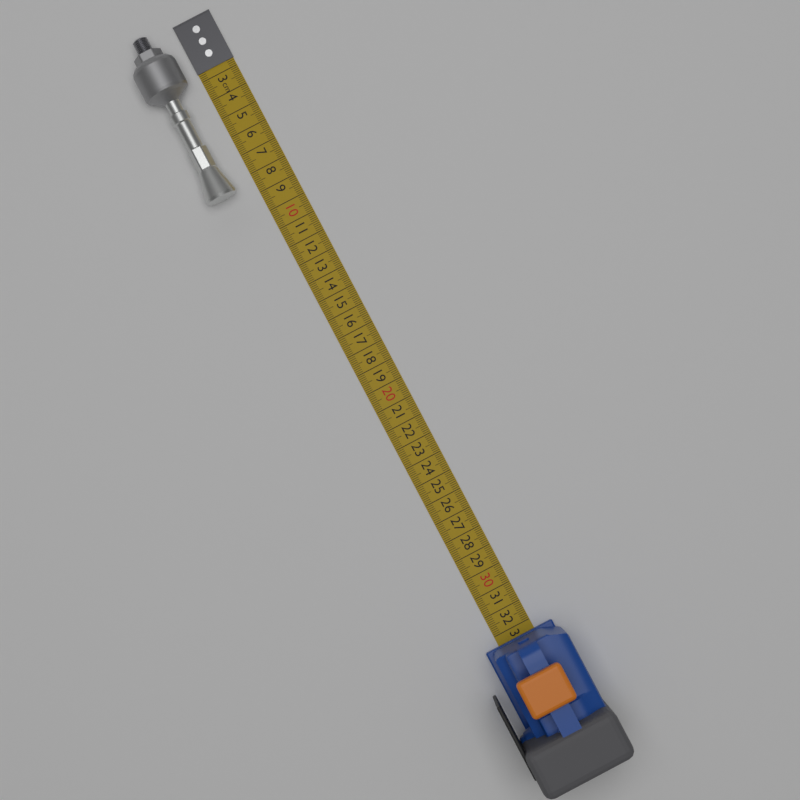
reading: 8.6 cm
